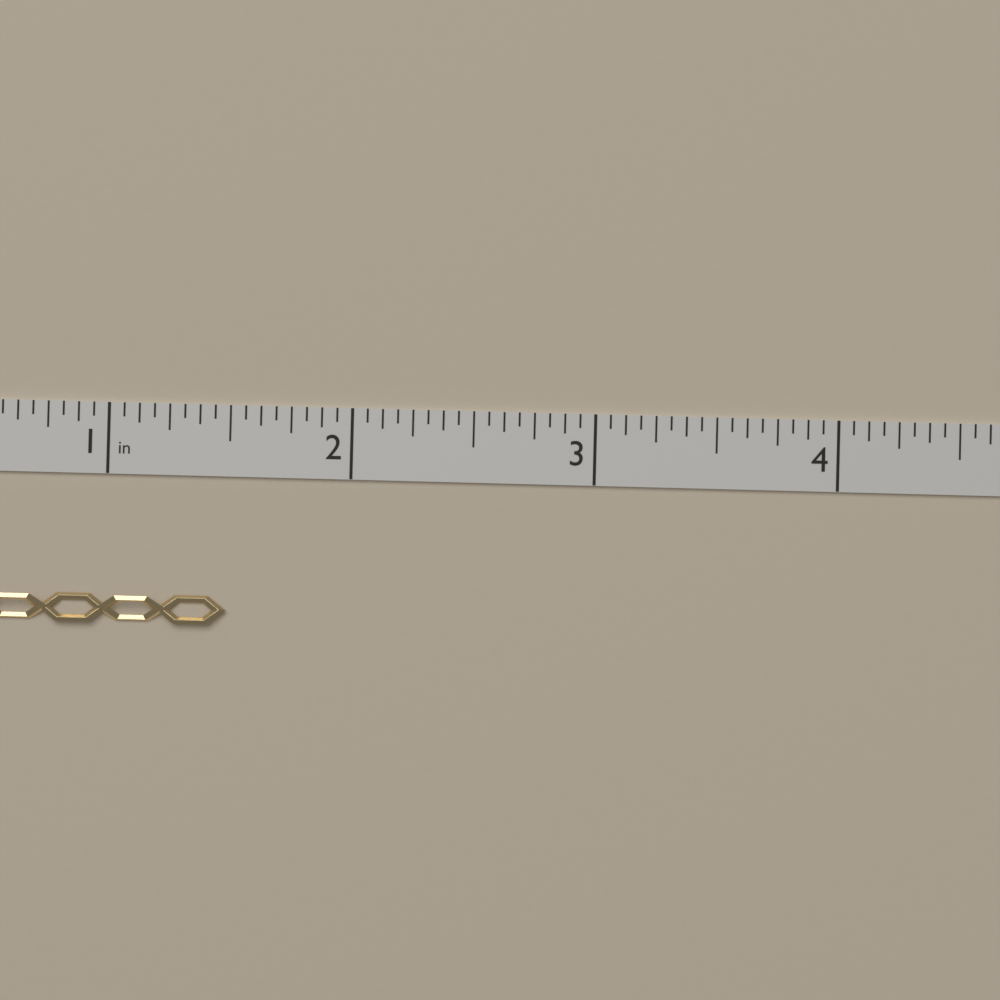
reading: 1.5000 in
